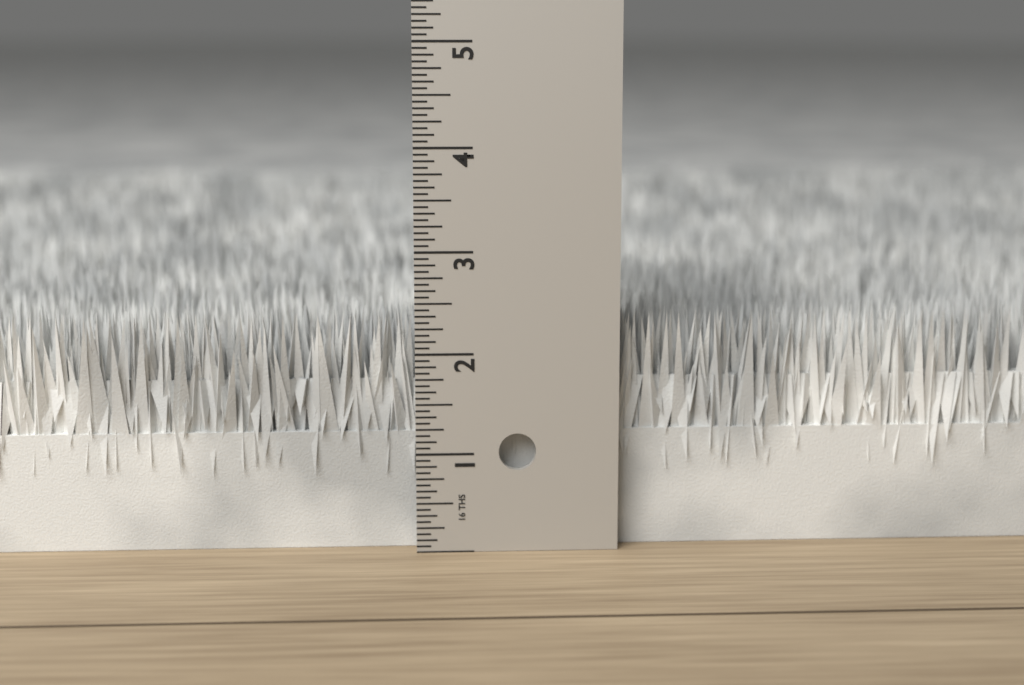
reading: 2.3750 in
